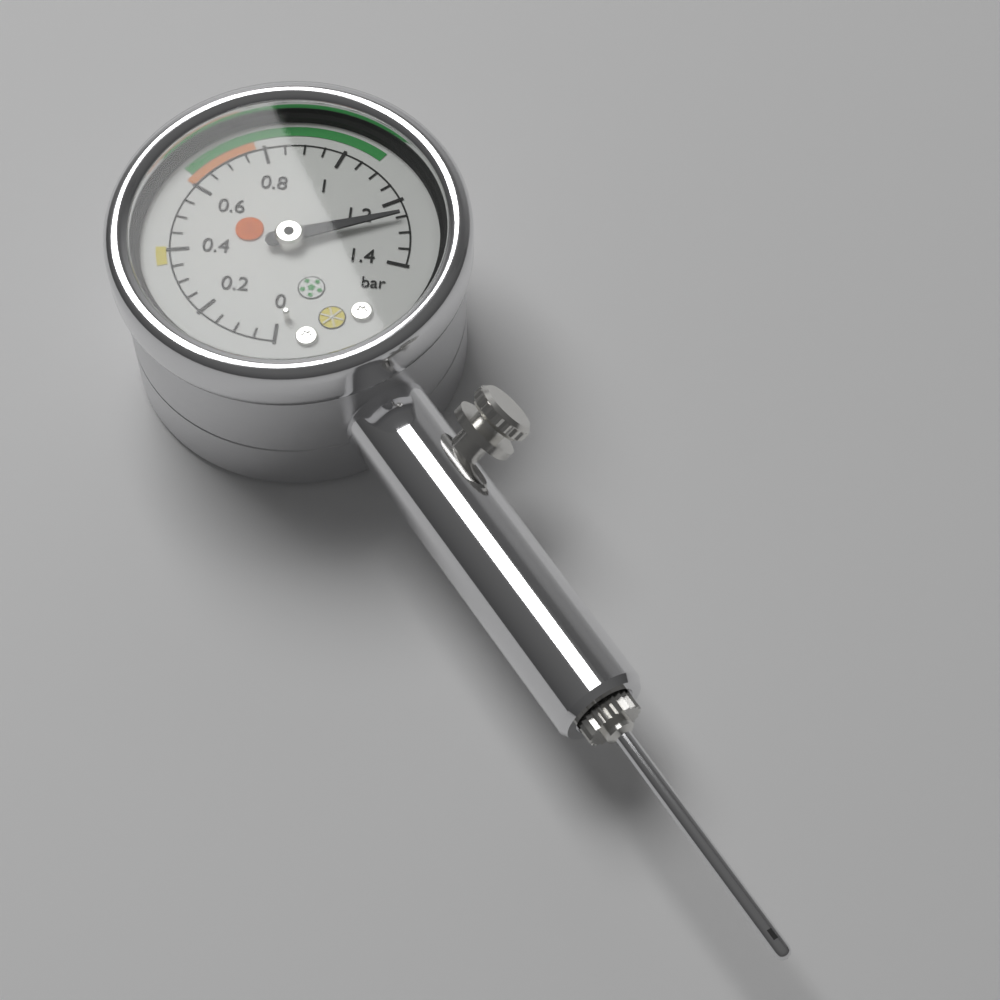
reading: 1.25 bar
